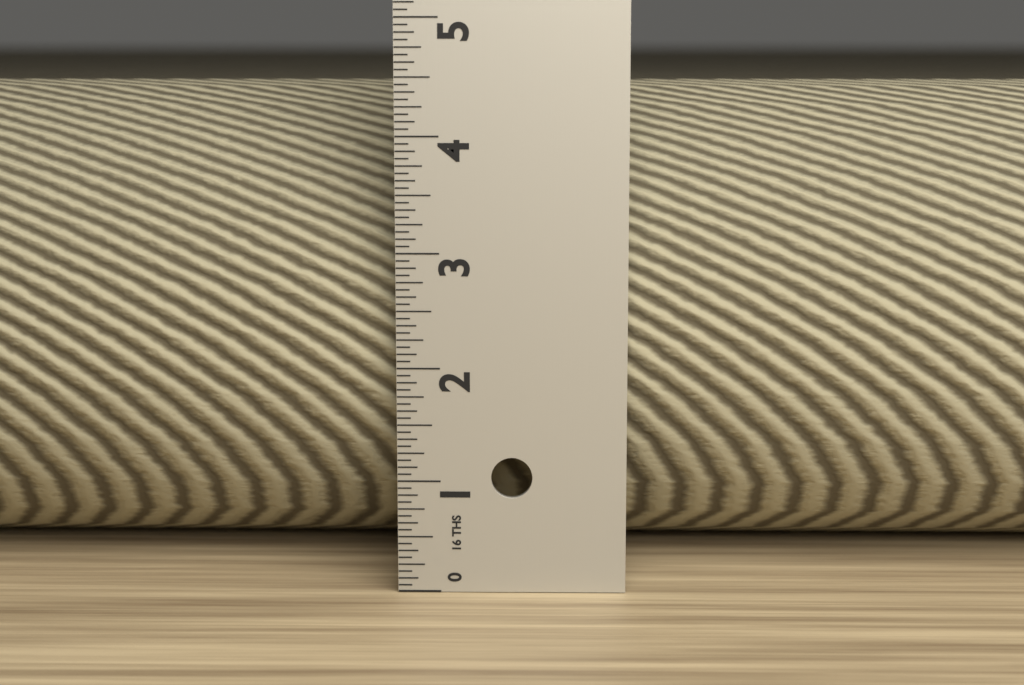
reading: 4.4375 in
